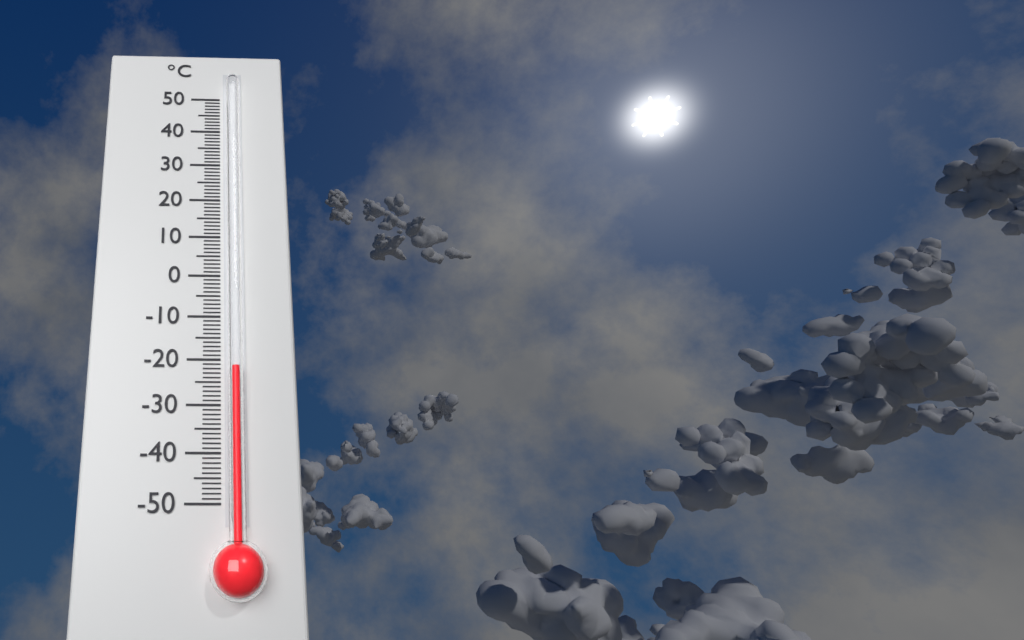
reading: -22 °C
